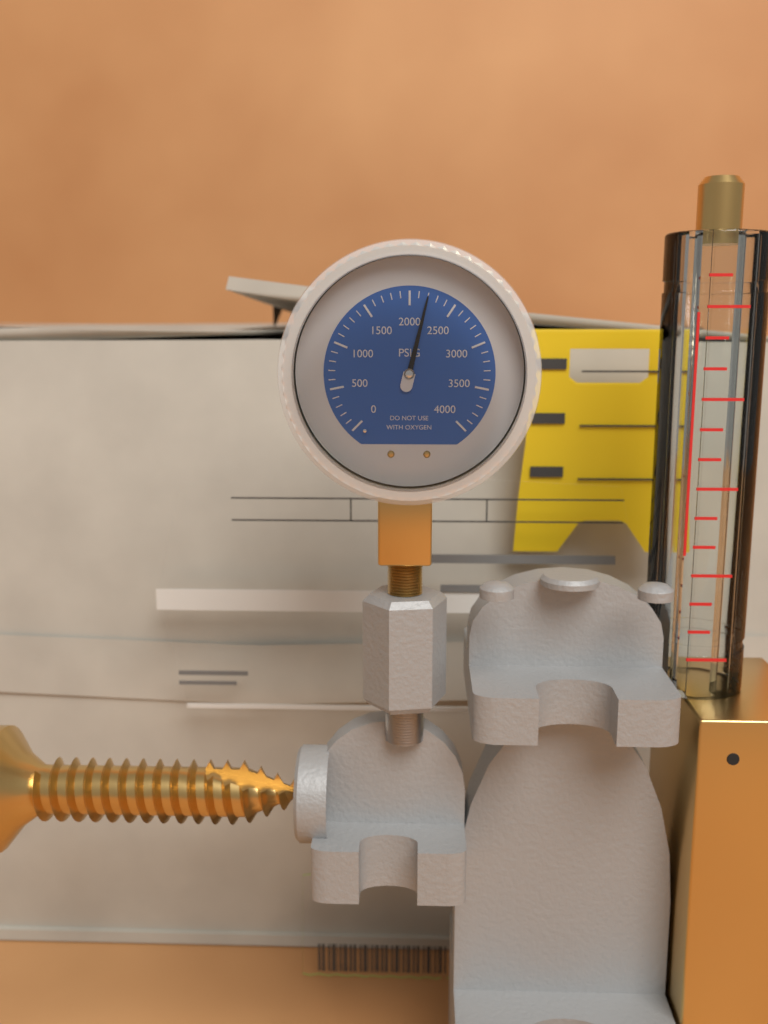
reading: 2200 psi
